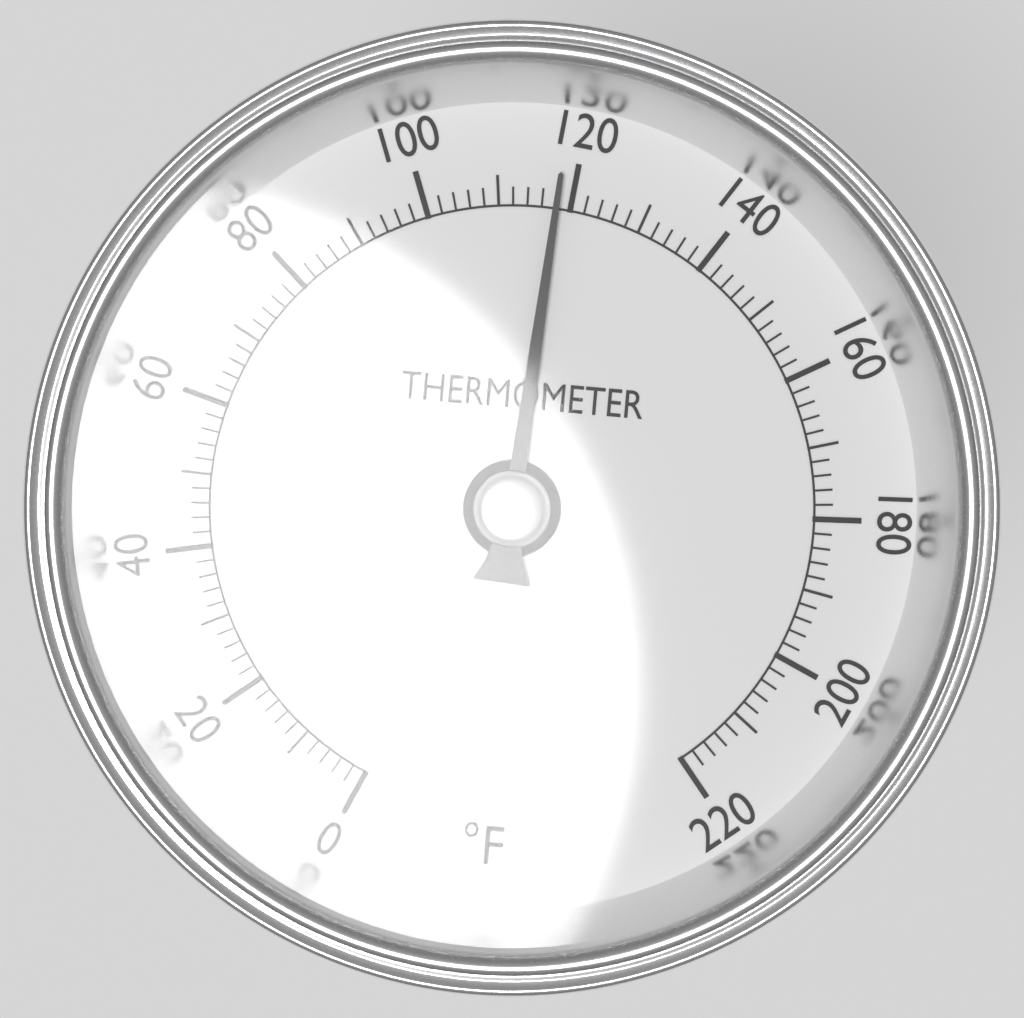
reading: 118 °F
